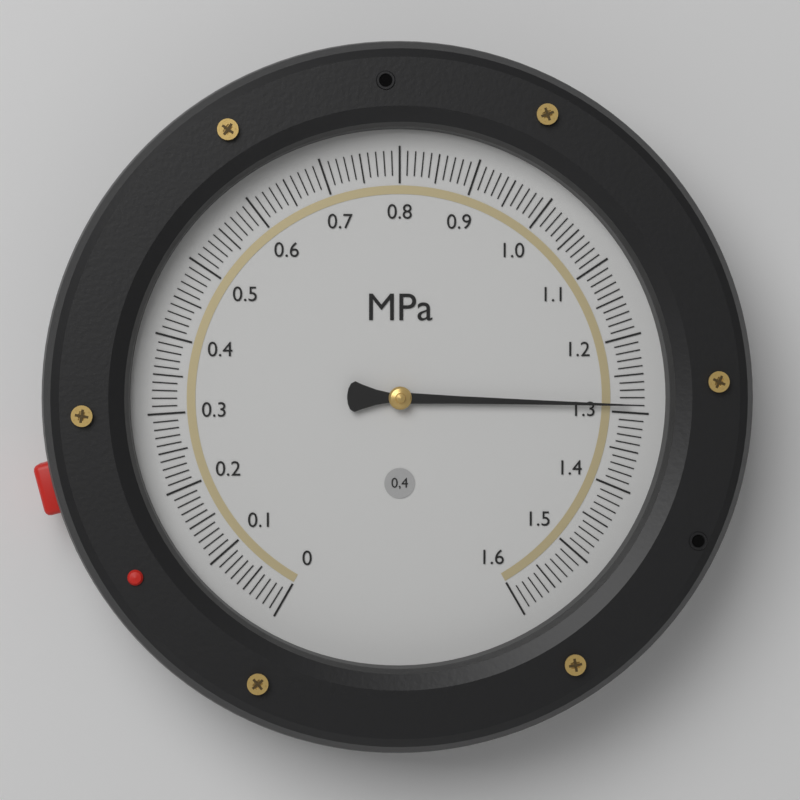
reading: 1.29 MPa
